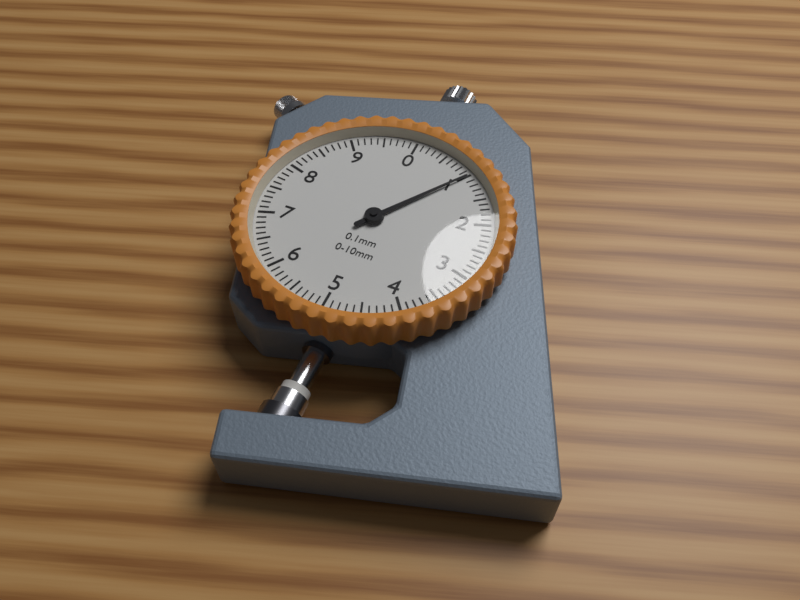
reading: 1.0 mm
